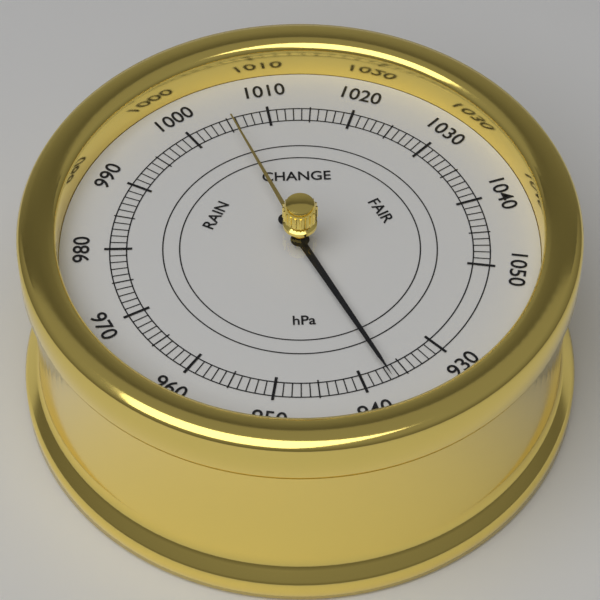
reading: 937 hPa
